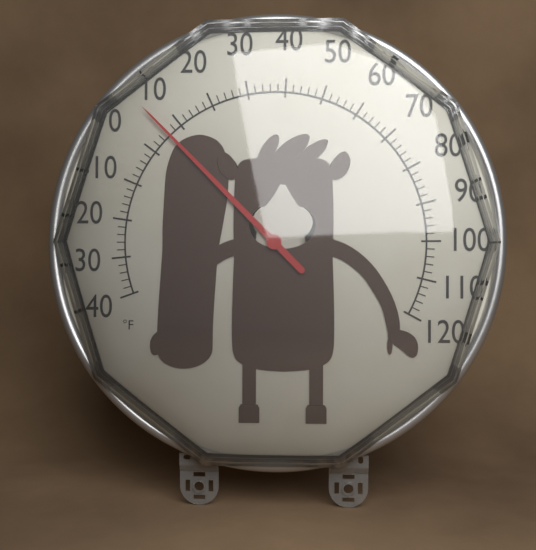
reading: 6 °F
